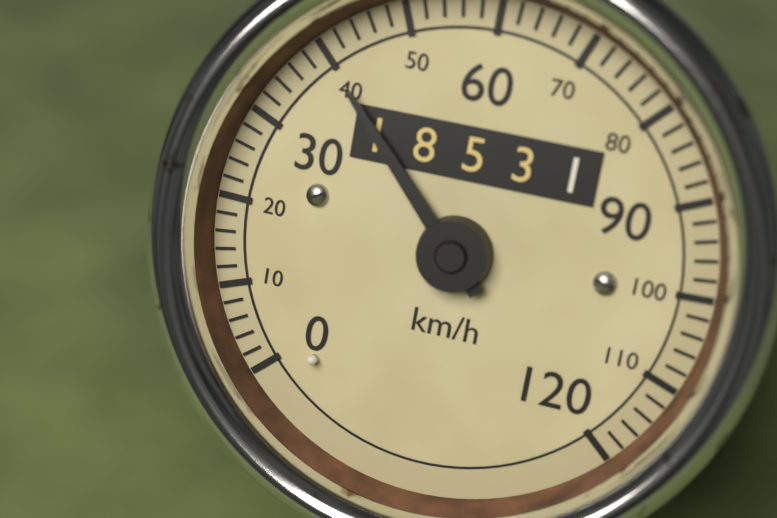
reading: 40 km/h
